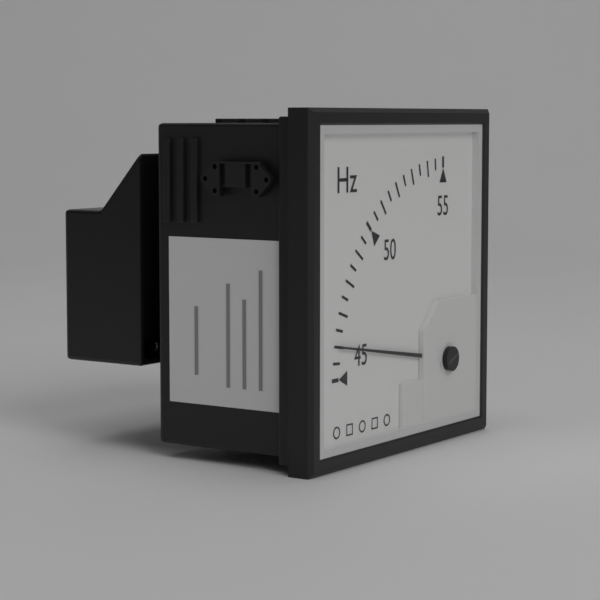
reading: 46.0 Hz
